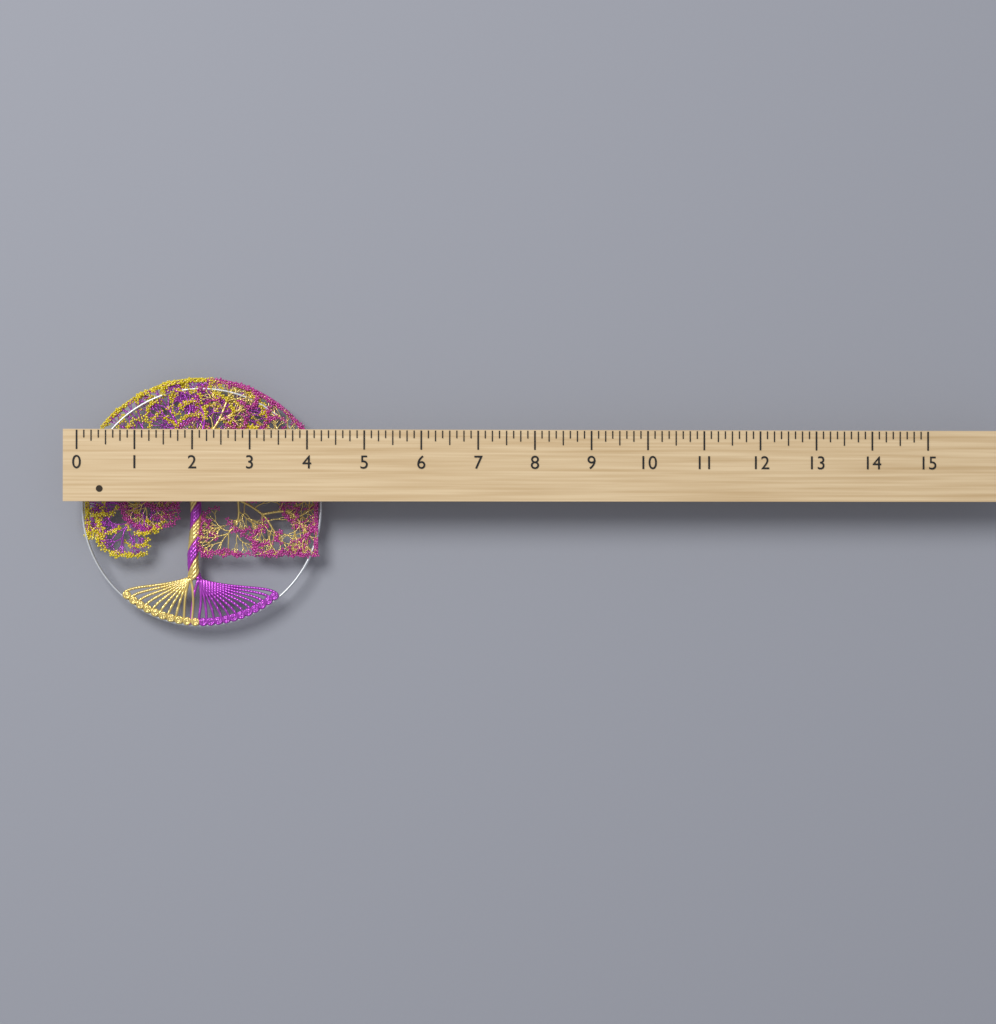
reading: 4.250 (no unit)
